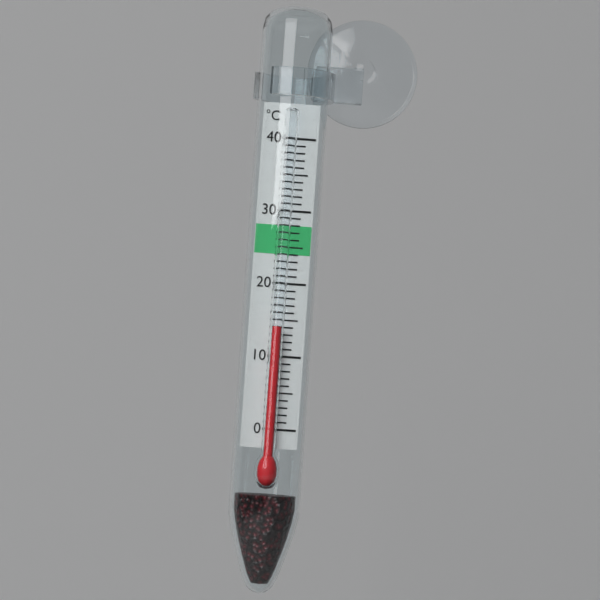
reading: 14 °C
